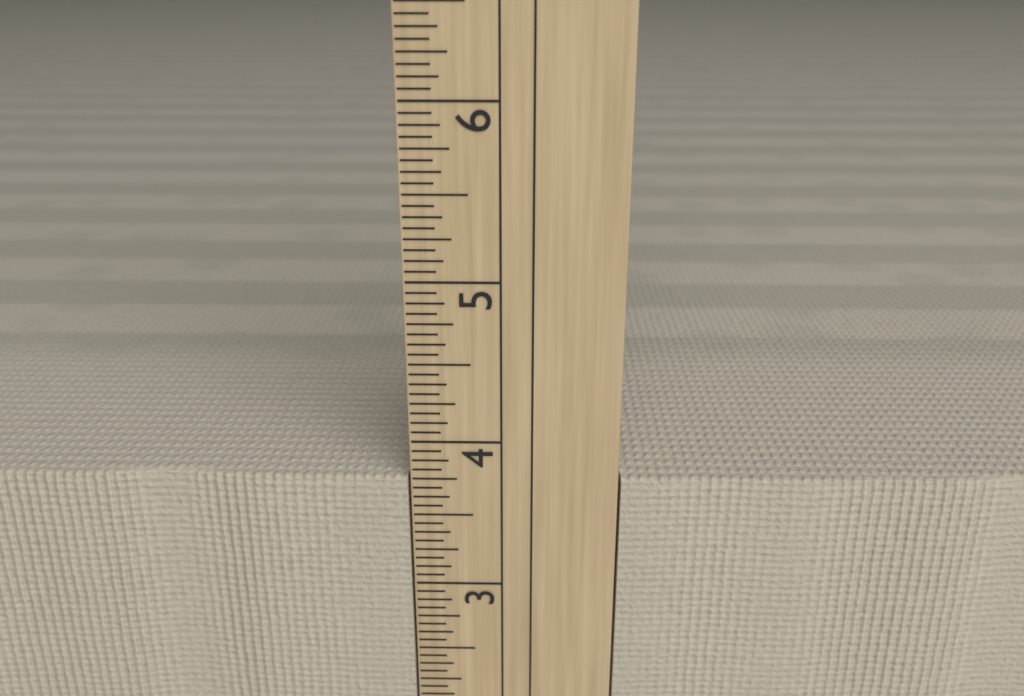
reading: 3.7500 in
